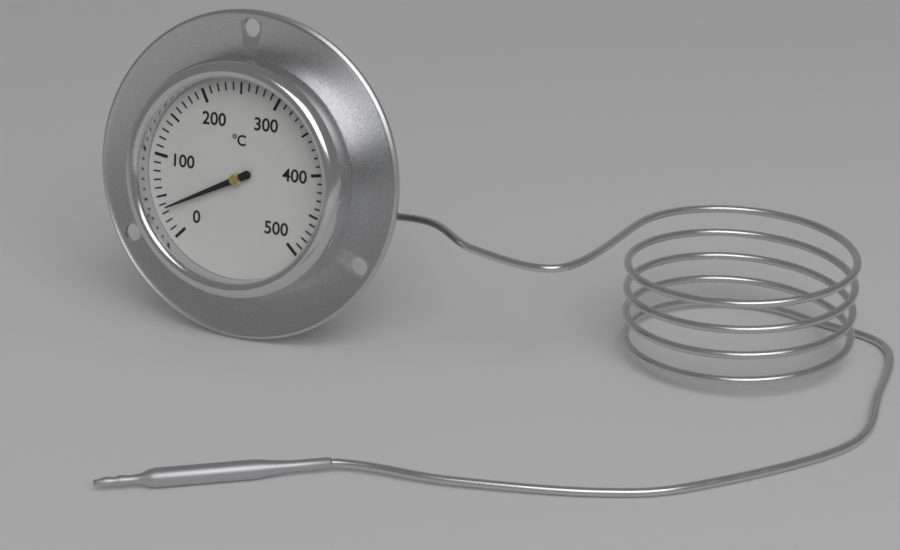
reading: 35 °C
